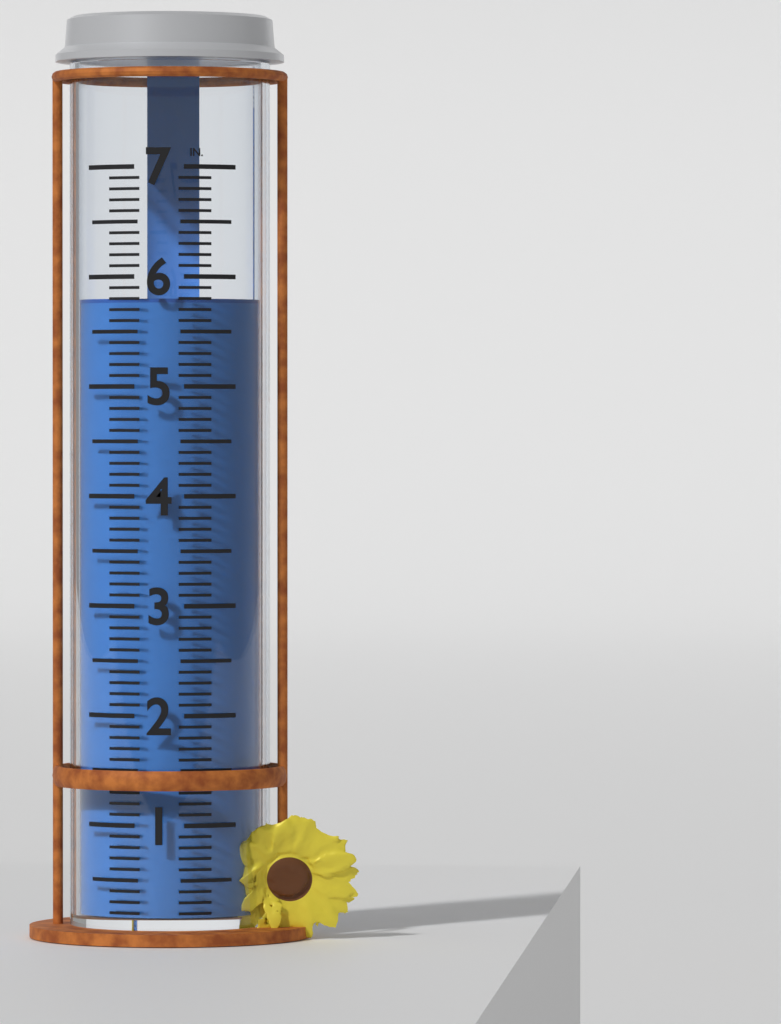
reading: 5.8 in
